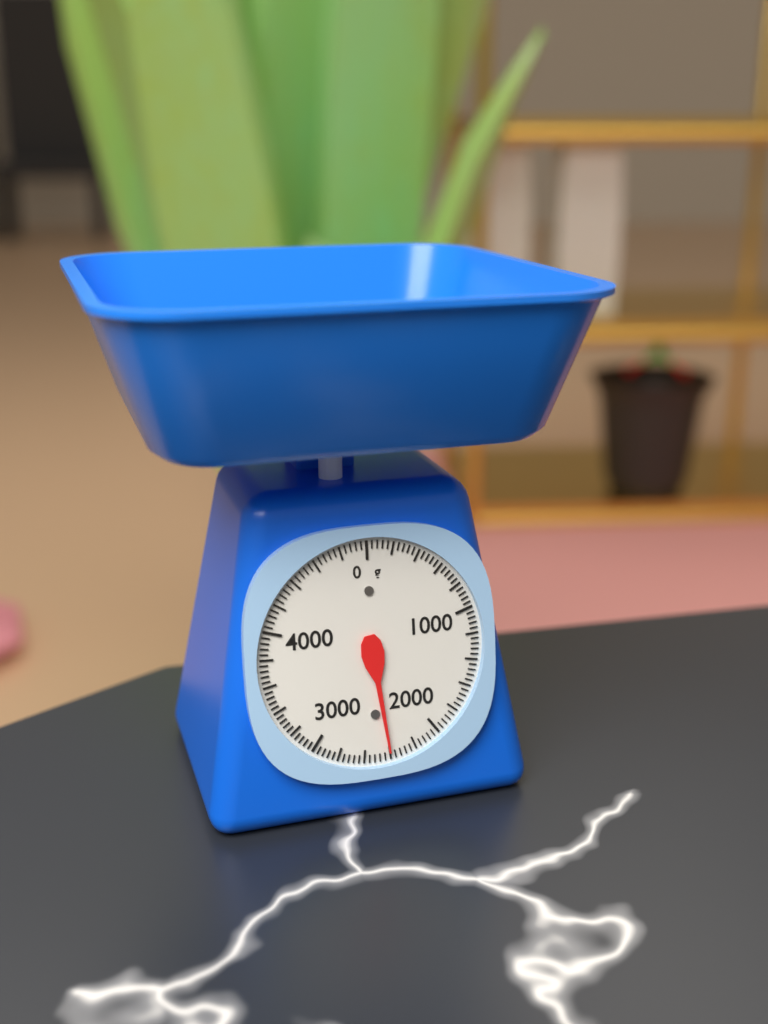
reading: 2400 g
